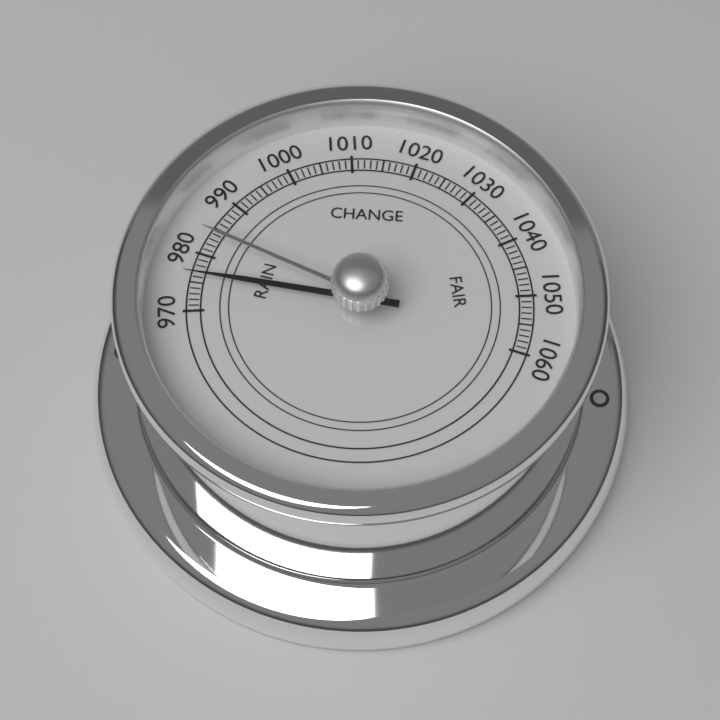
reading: 976 (no unit)
